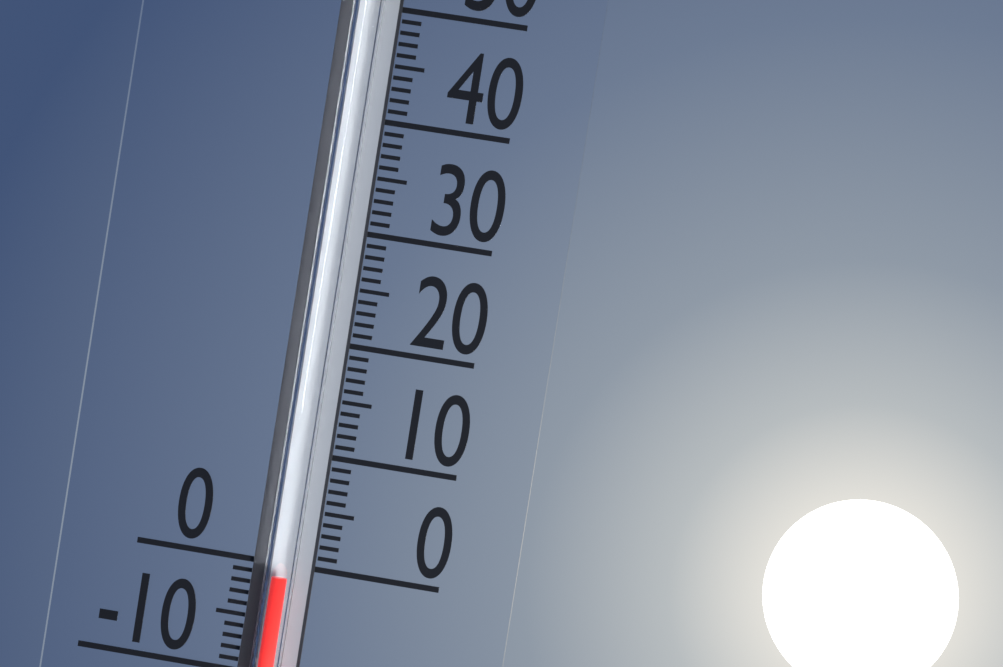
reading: -1 (no unit)
